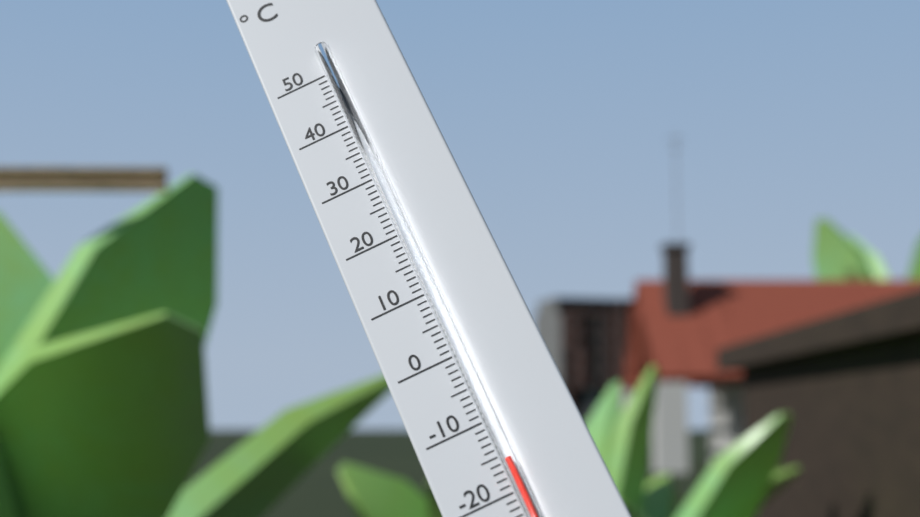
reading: -16 °C
